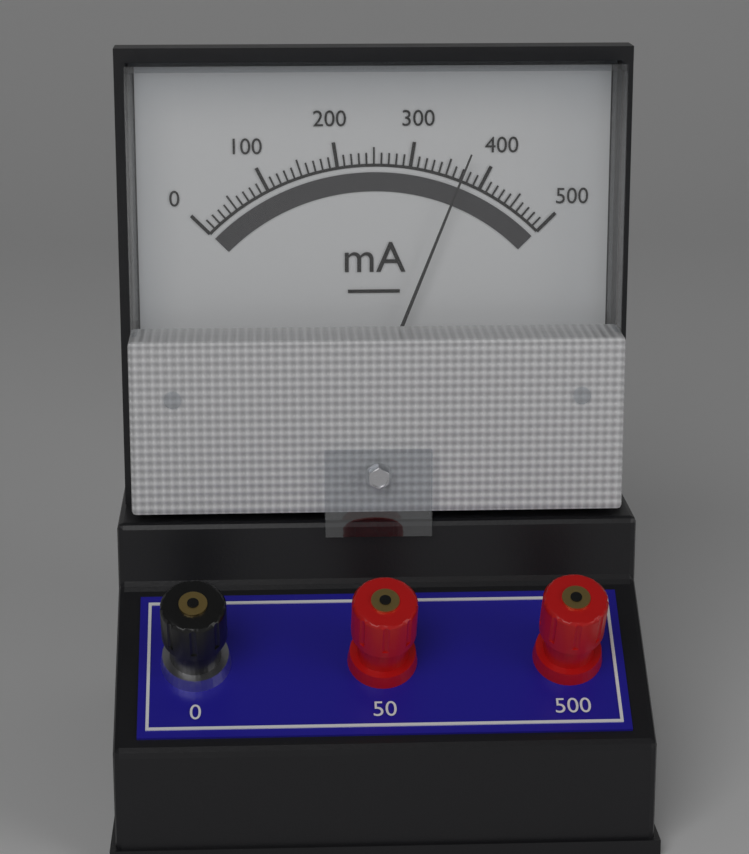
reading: 370 mA
